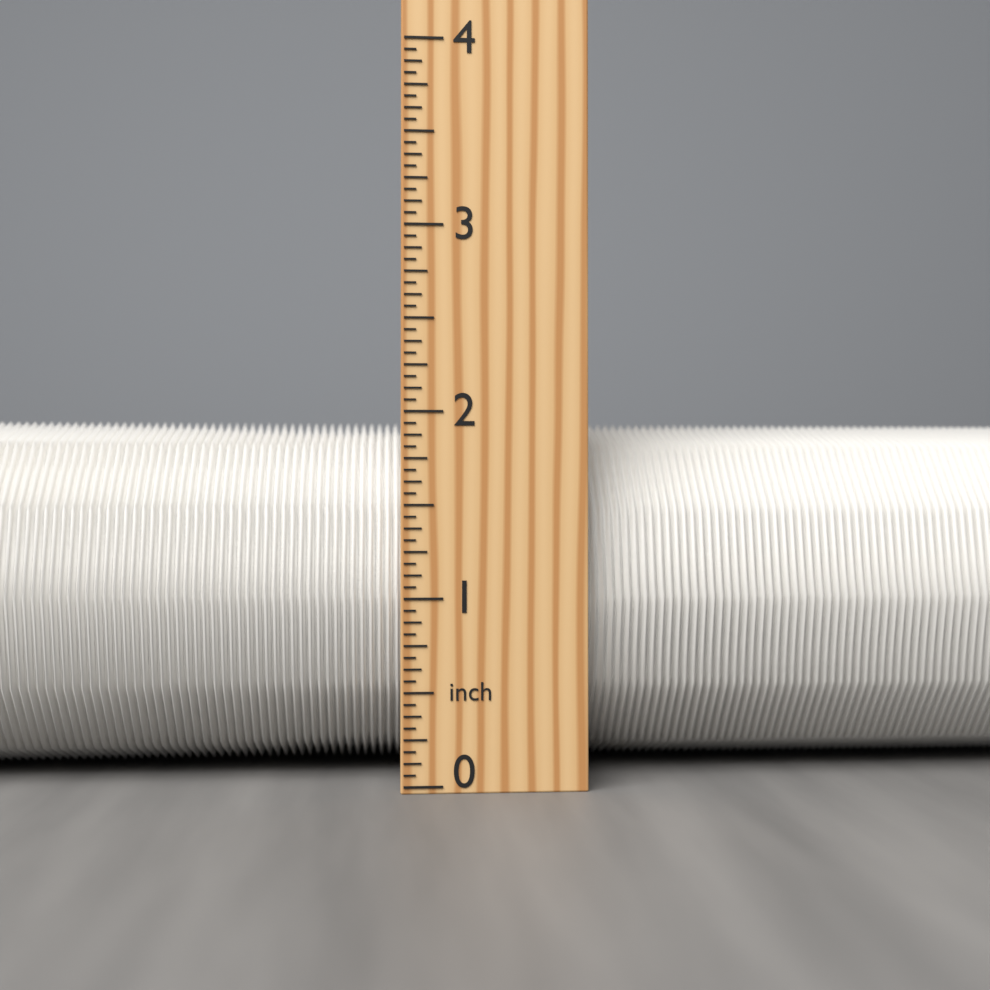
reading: 2.0000 inch
